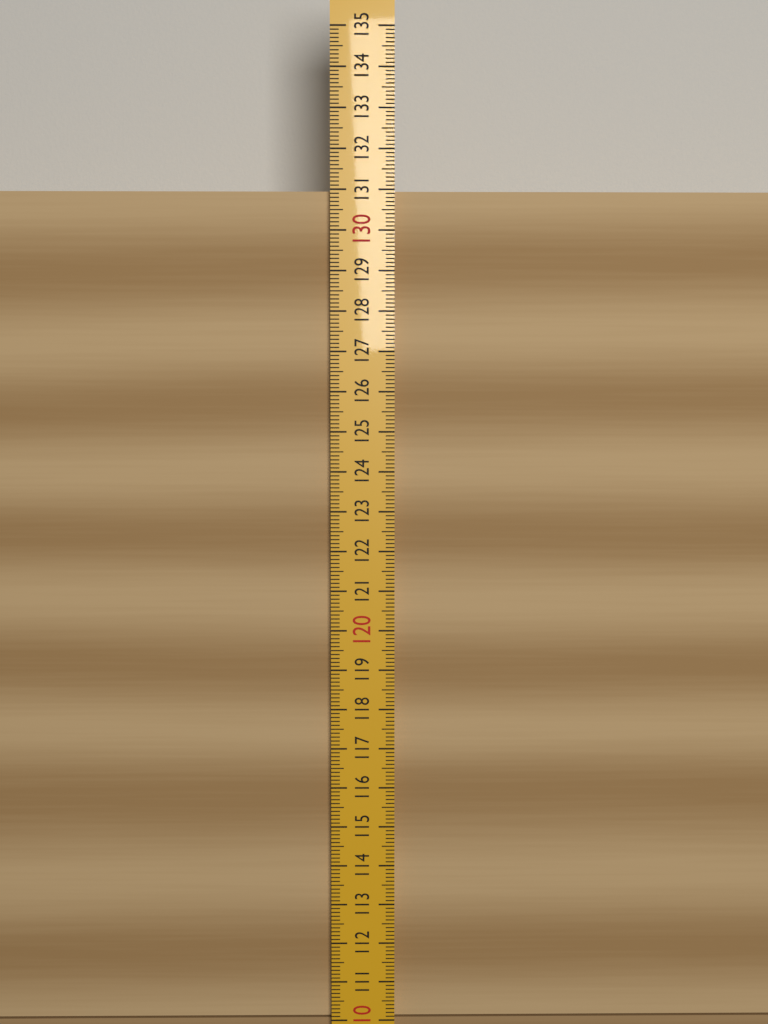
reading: 131.0 (no unit)
